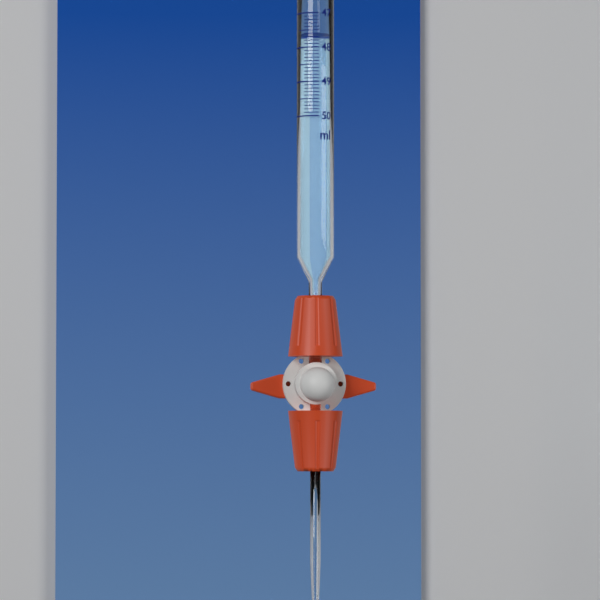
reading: 47.7 ml
